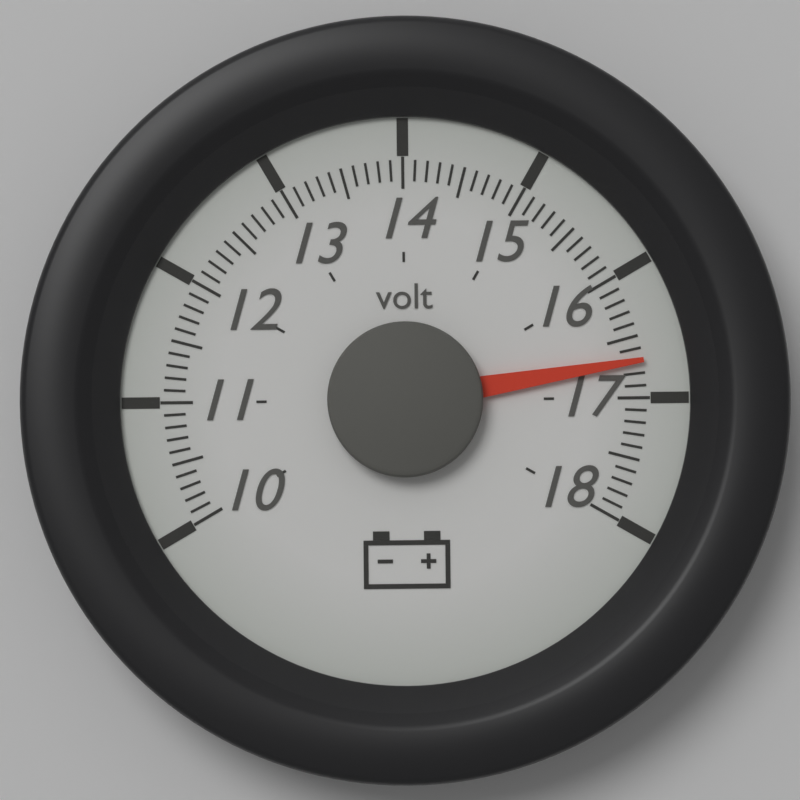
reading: 16.7 volt
